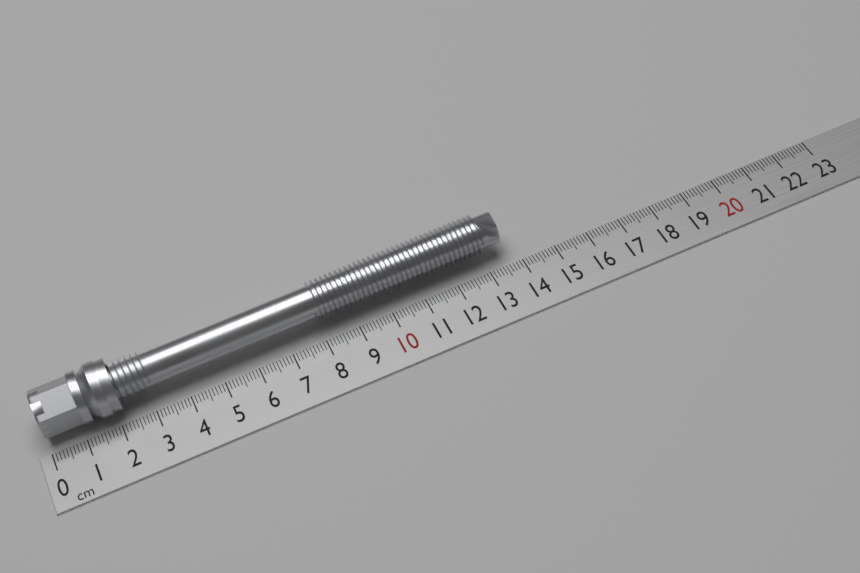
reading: 13.7 cm
